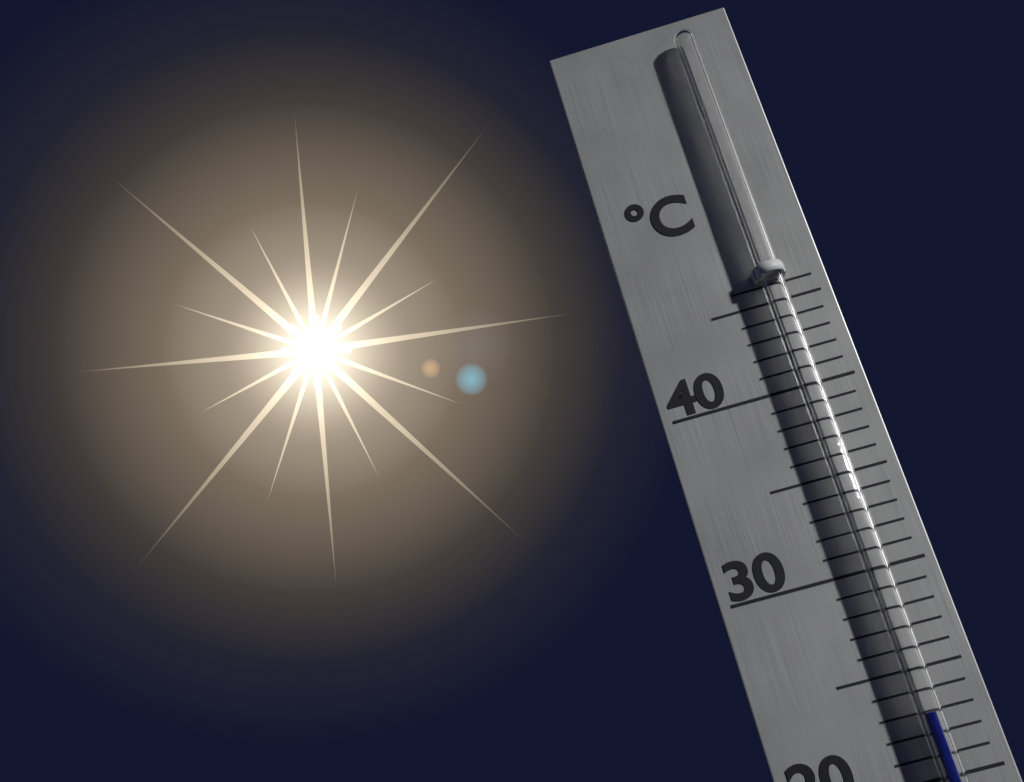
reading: 23 °C
